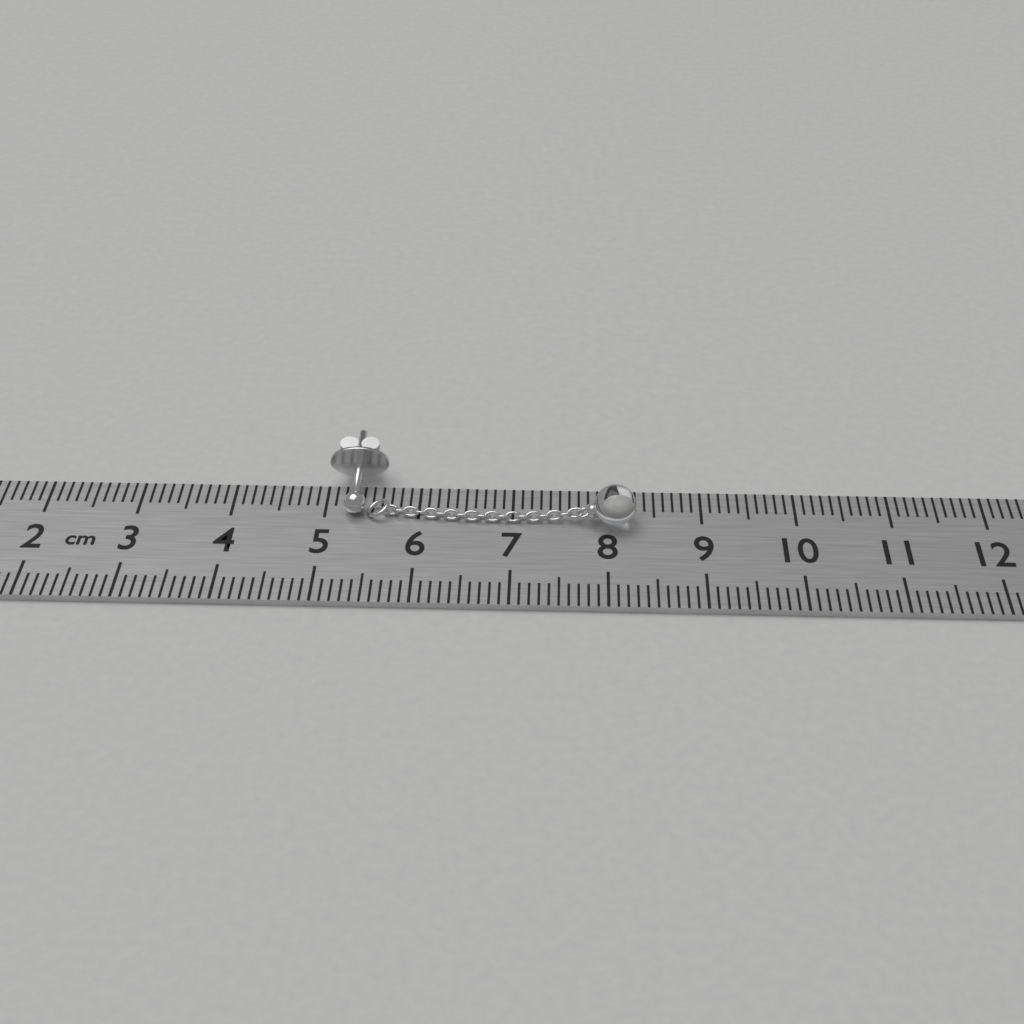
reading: 8.3 cm
